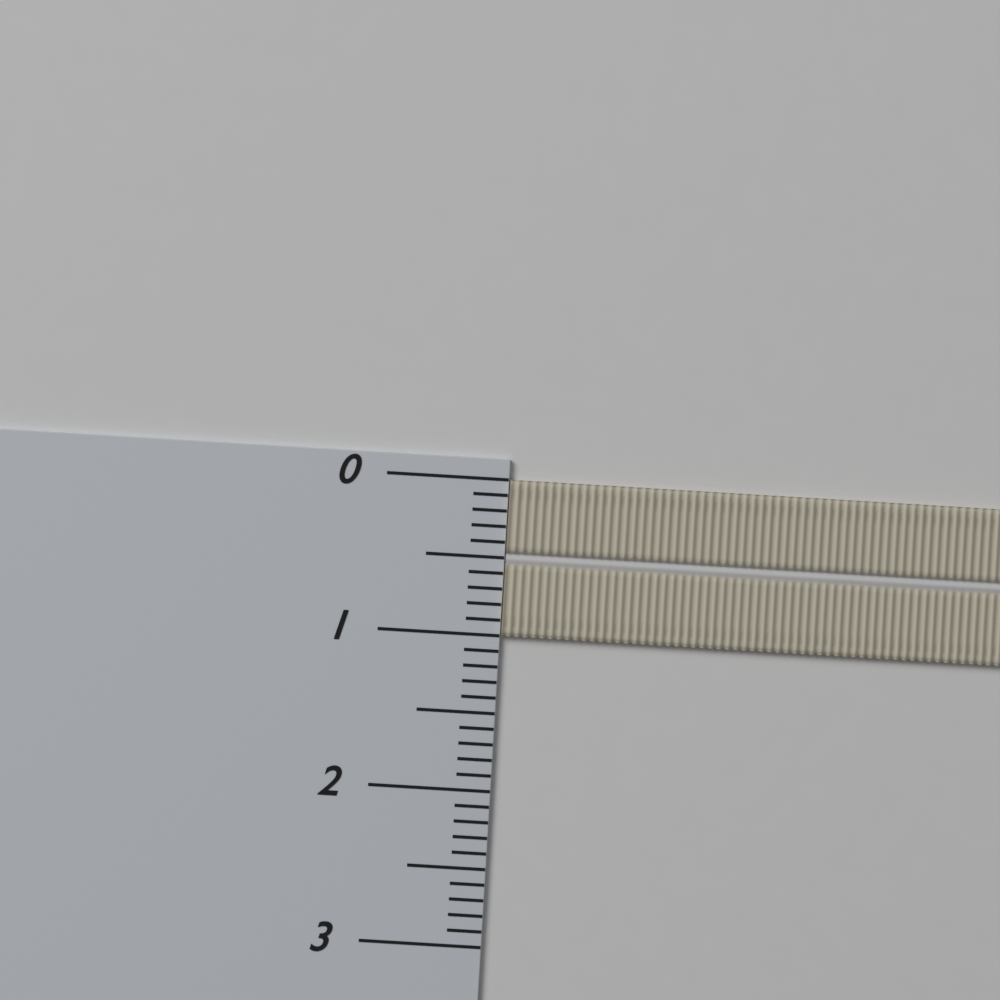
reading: 1.0 (no unit)
